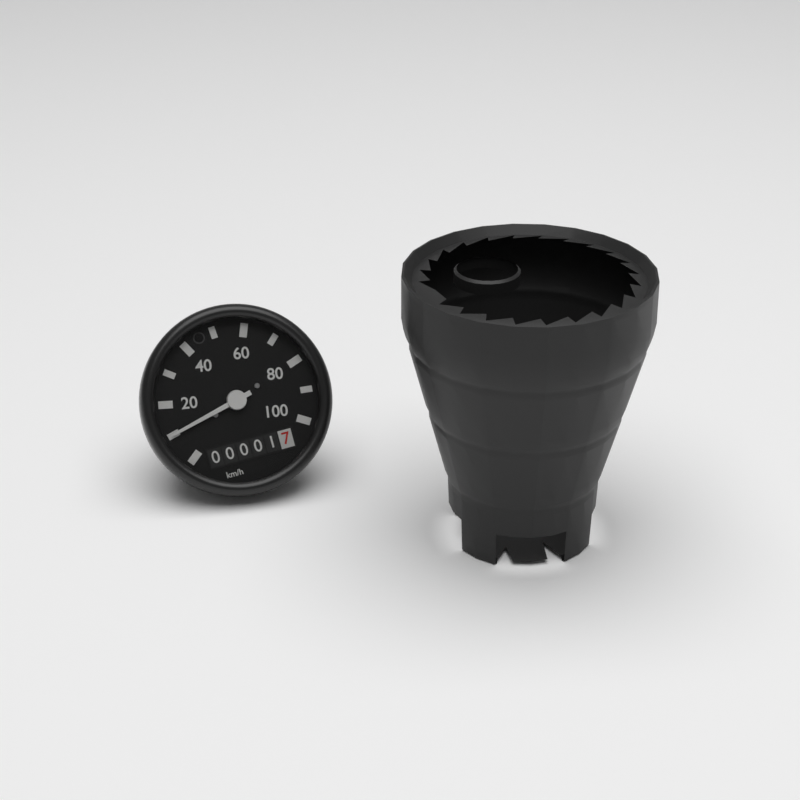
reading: 10 km/h
